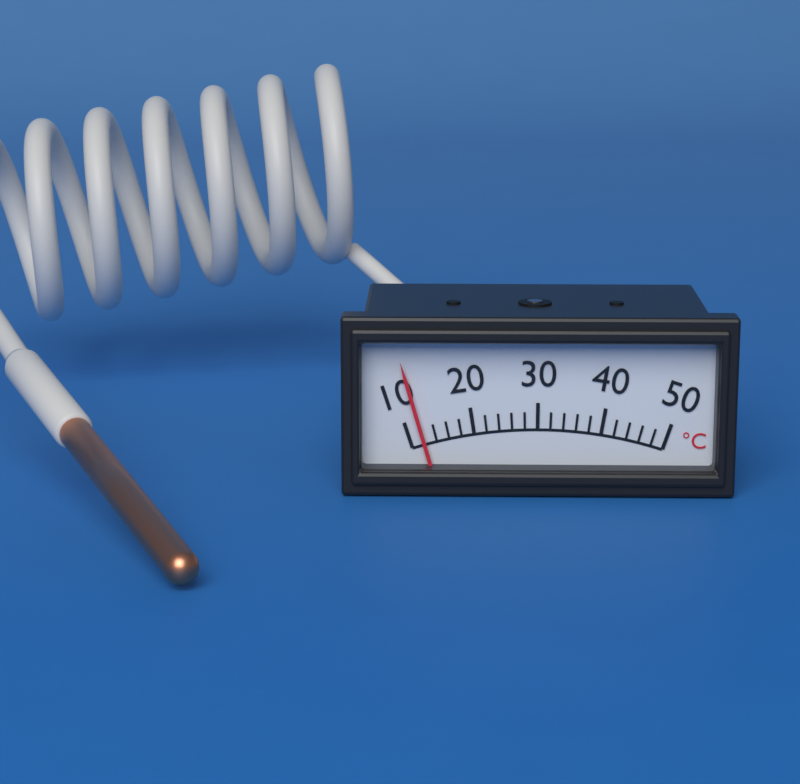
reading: 12 °C
